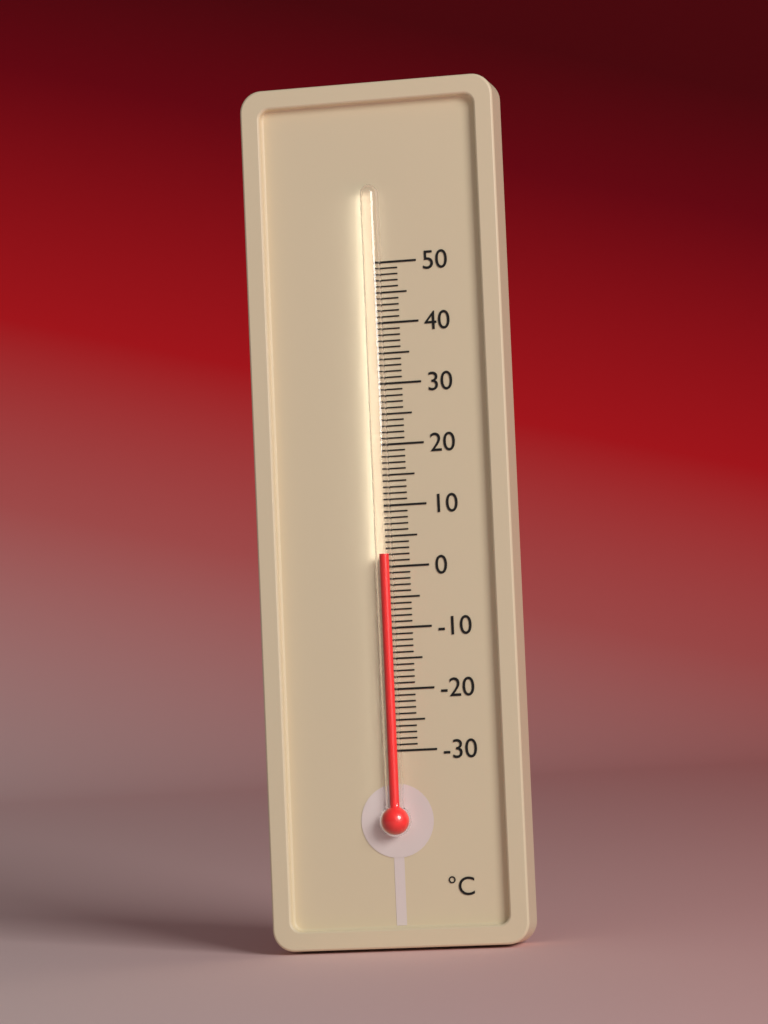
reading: 2 °C
